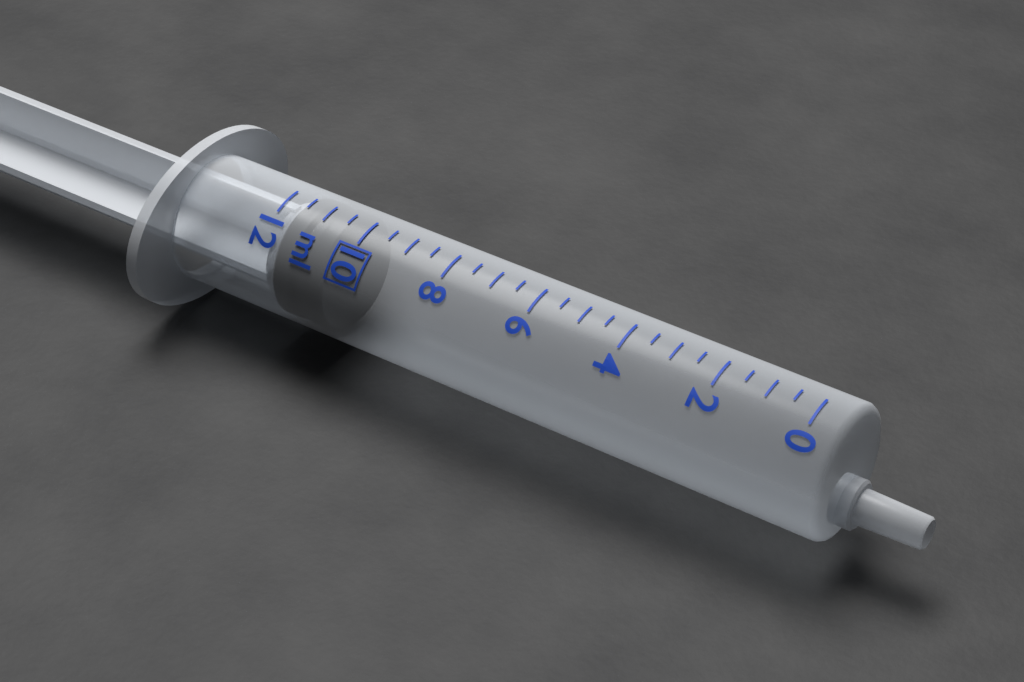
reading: 10.5 ml
